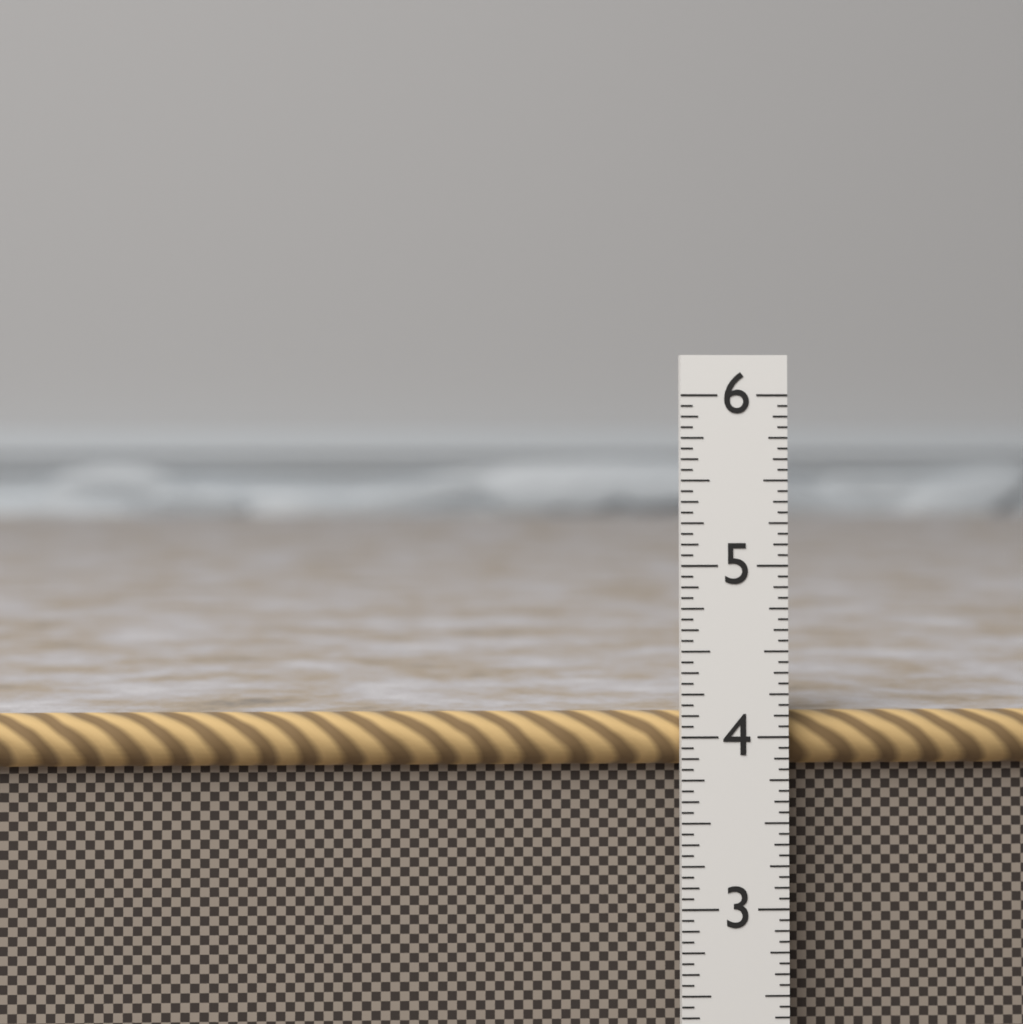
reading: 4.1250 in
